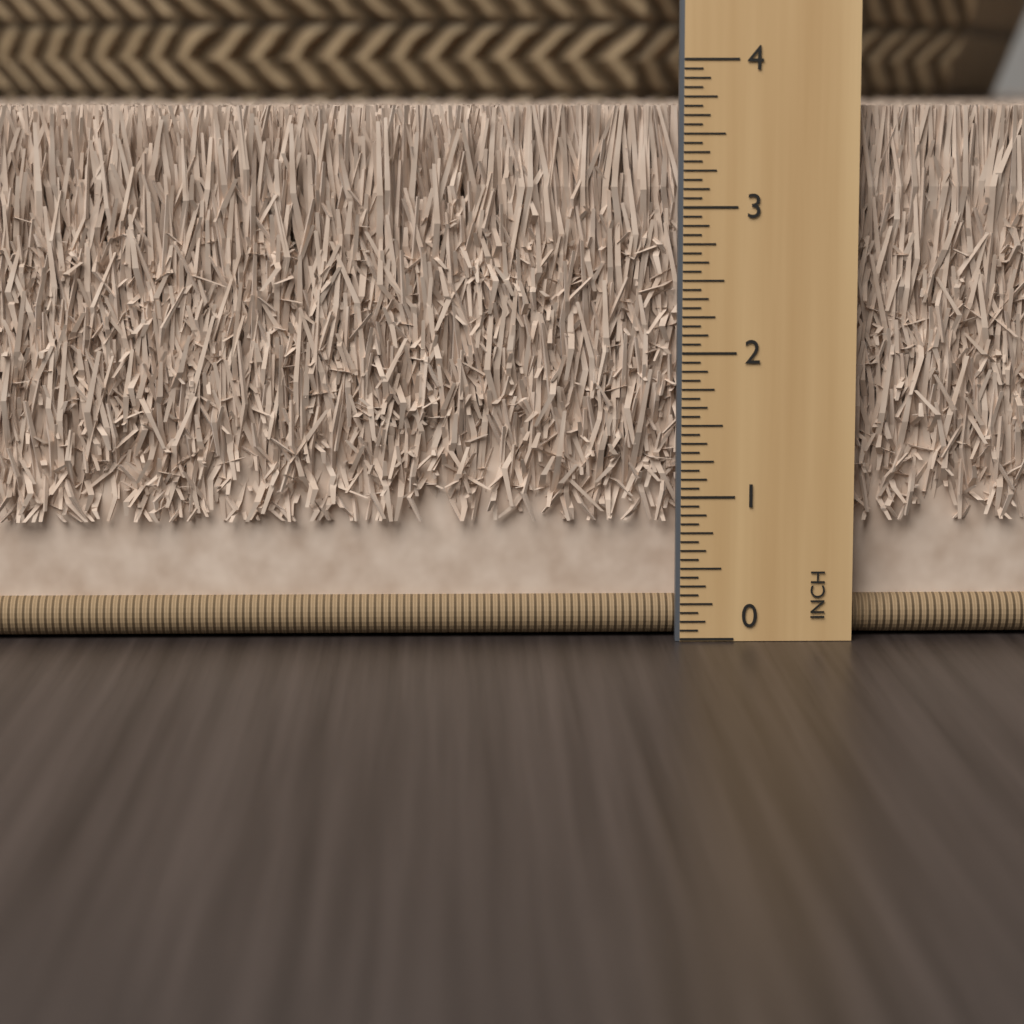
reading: 3.6875 in
